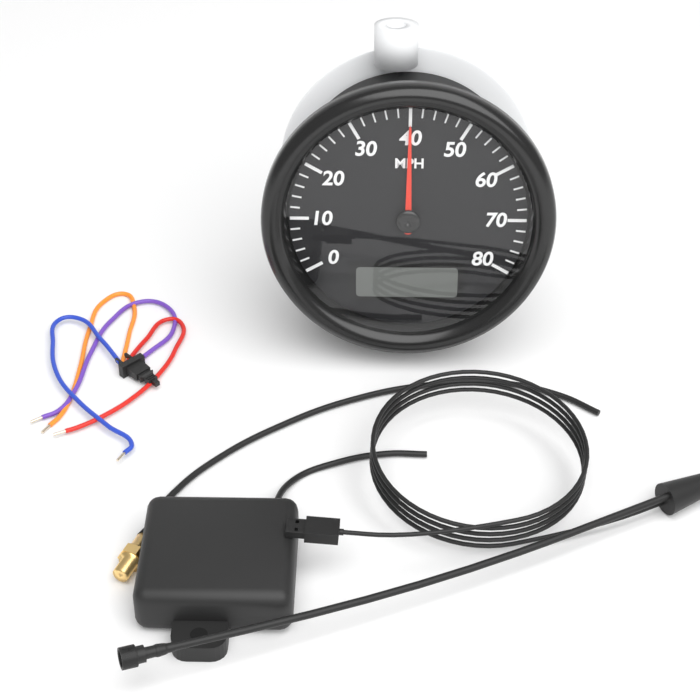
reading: 40 MPH
